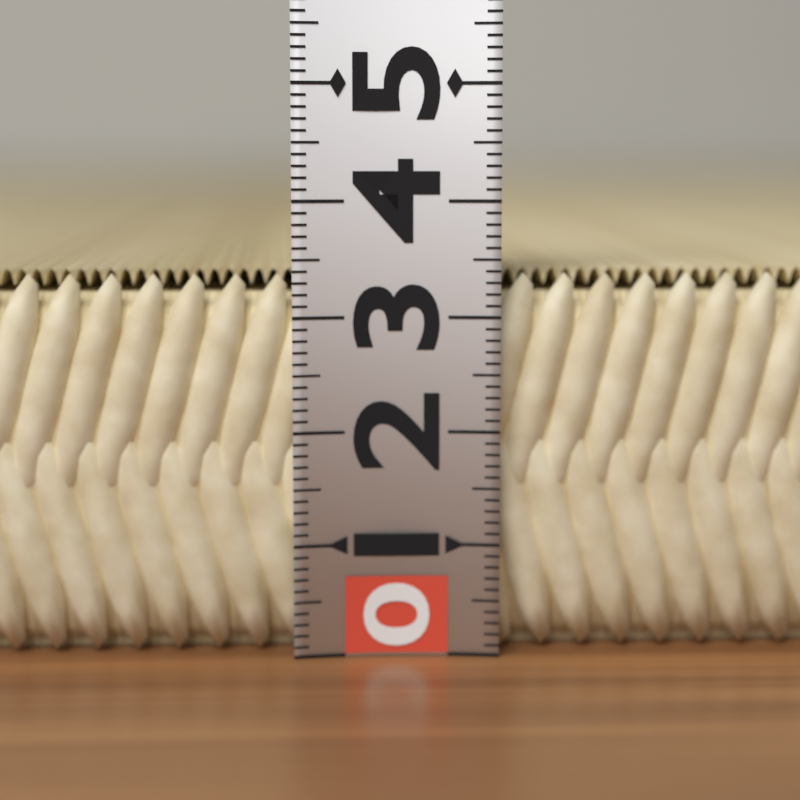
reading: 3.4 (no unit)
